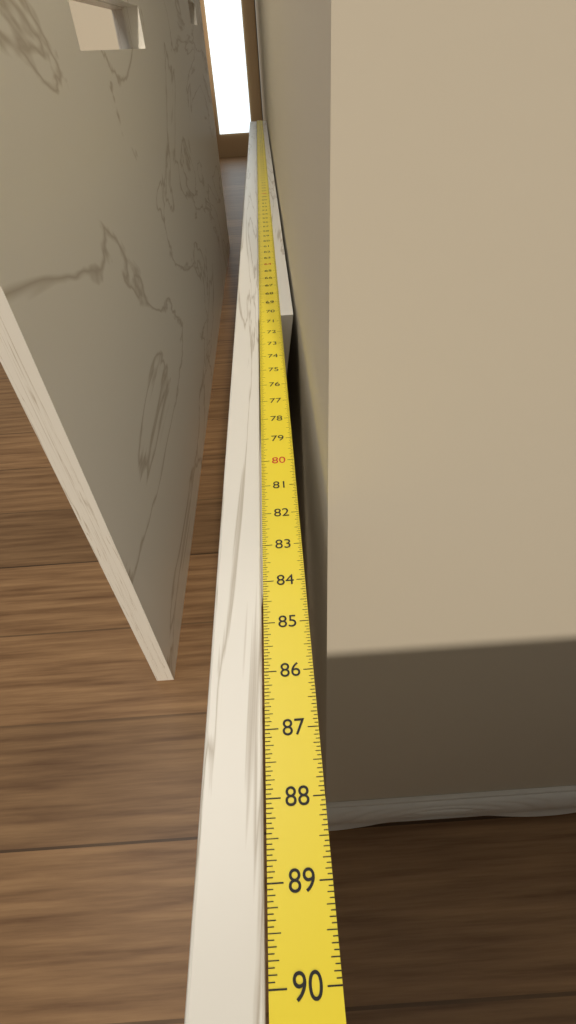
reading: 70.4375 in
